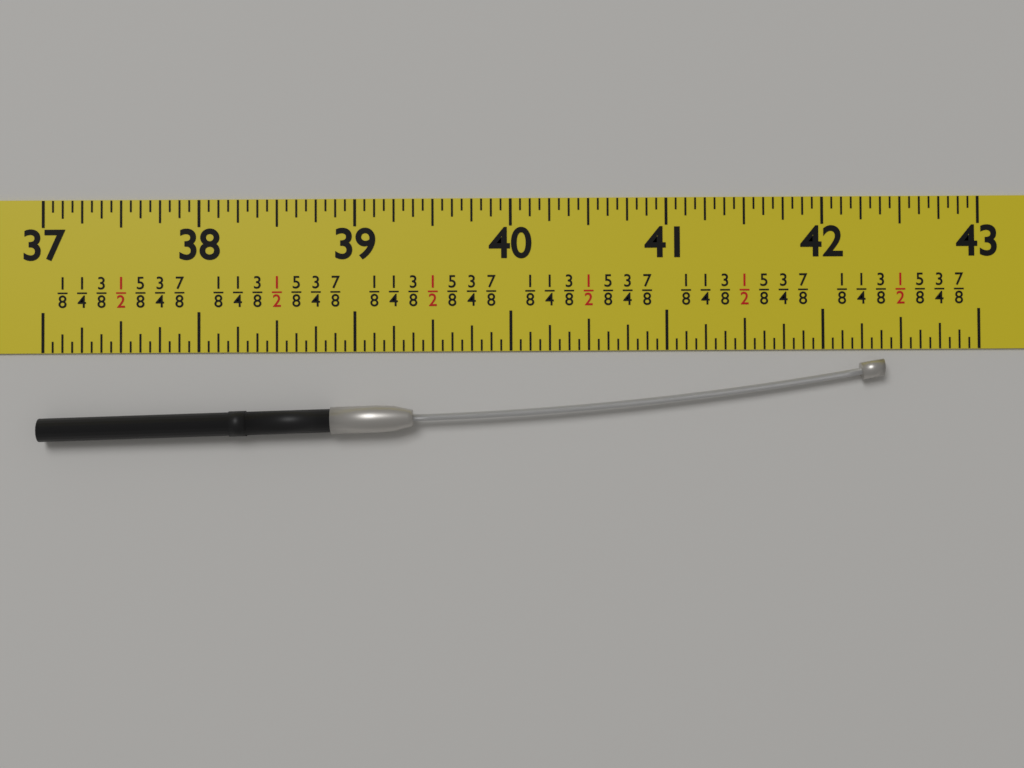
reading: 42.3750 in
